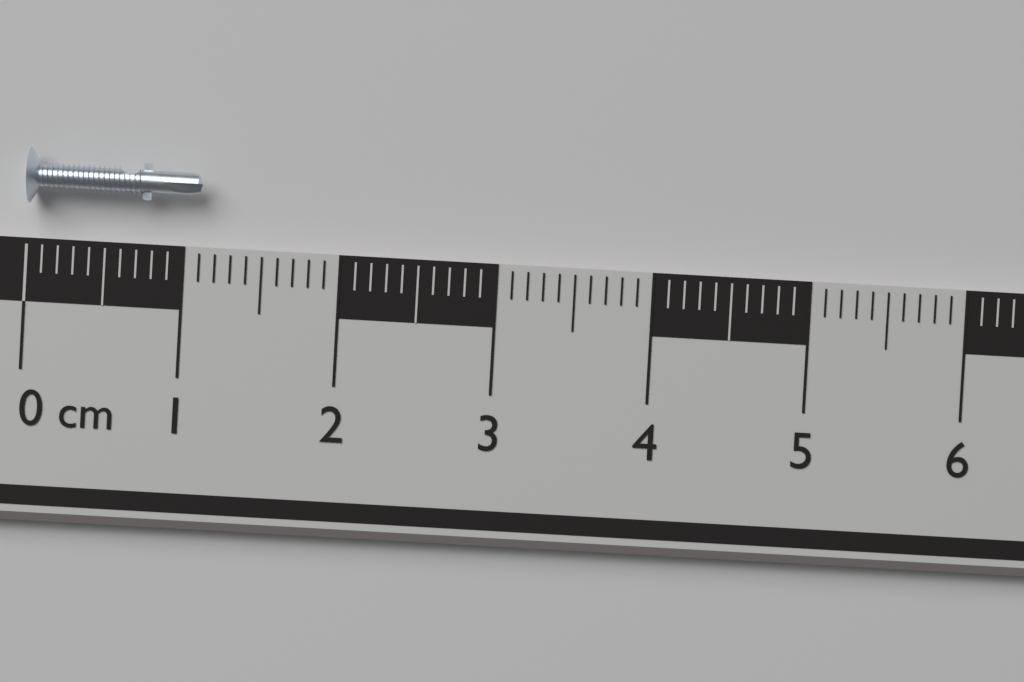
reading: 1.1 cm
